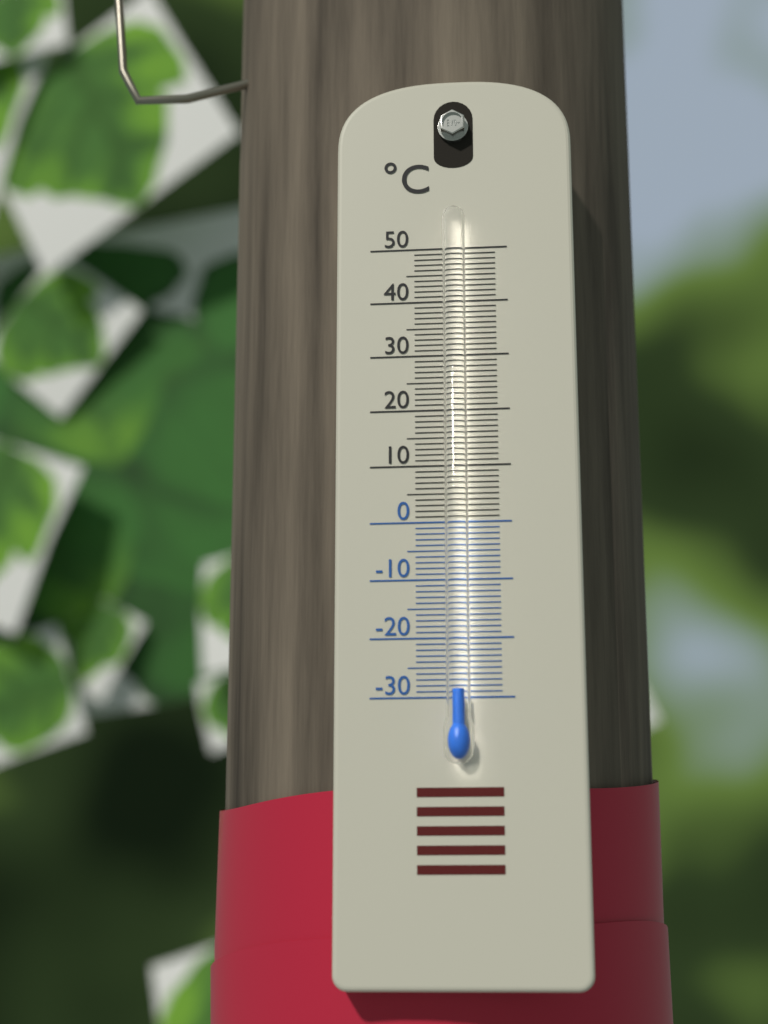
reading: -29 °C
